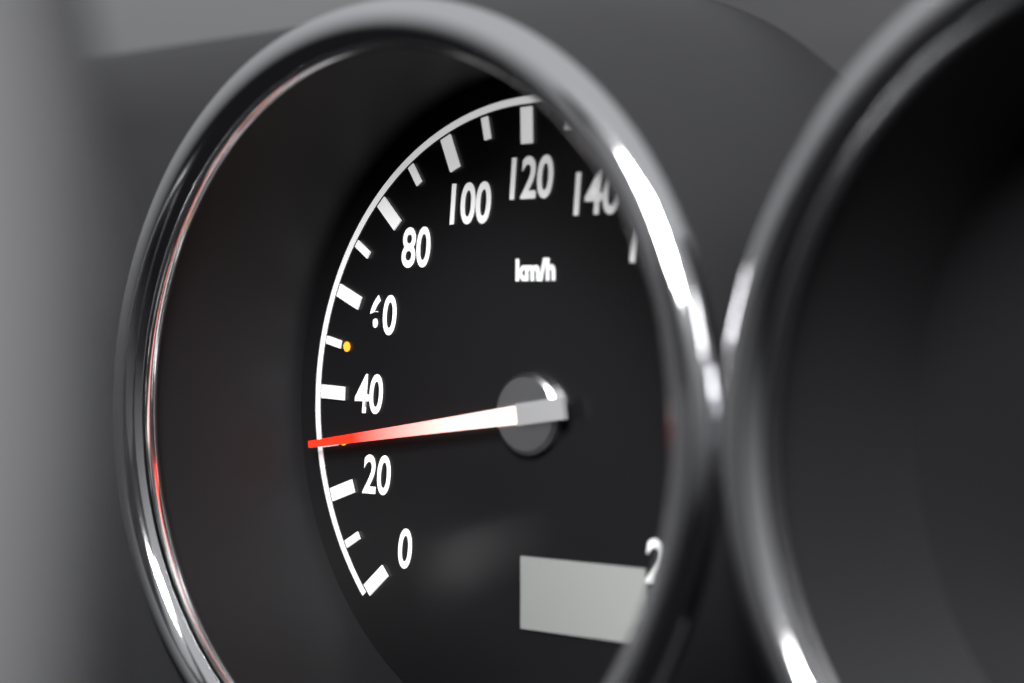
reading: 30 km/h
